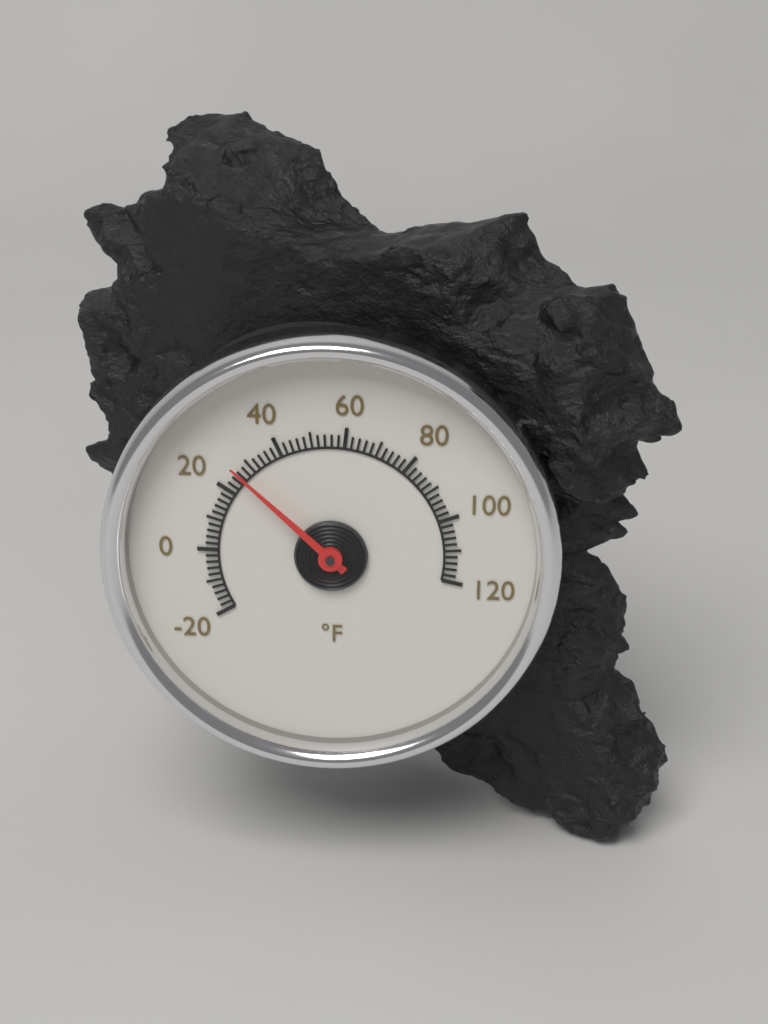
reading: 26 °F
